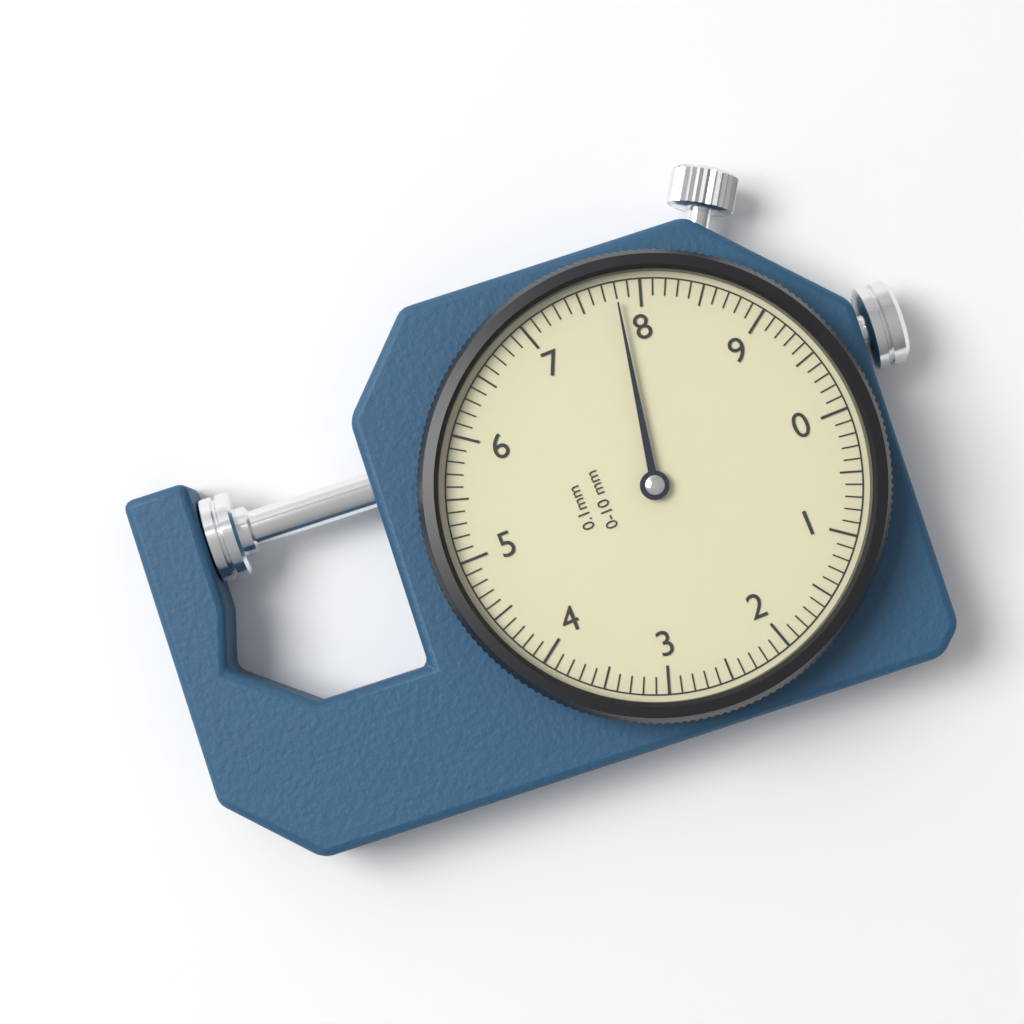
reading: 7.8 mm
